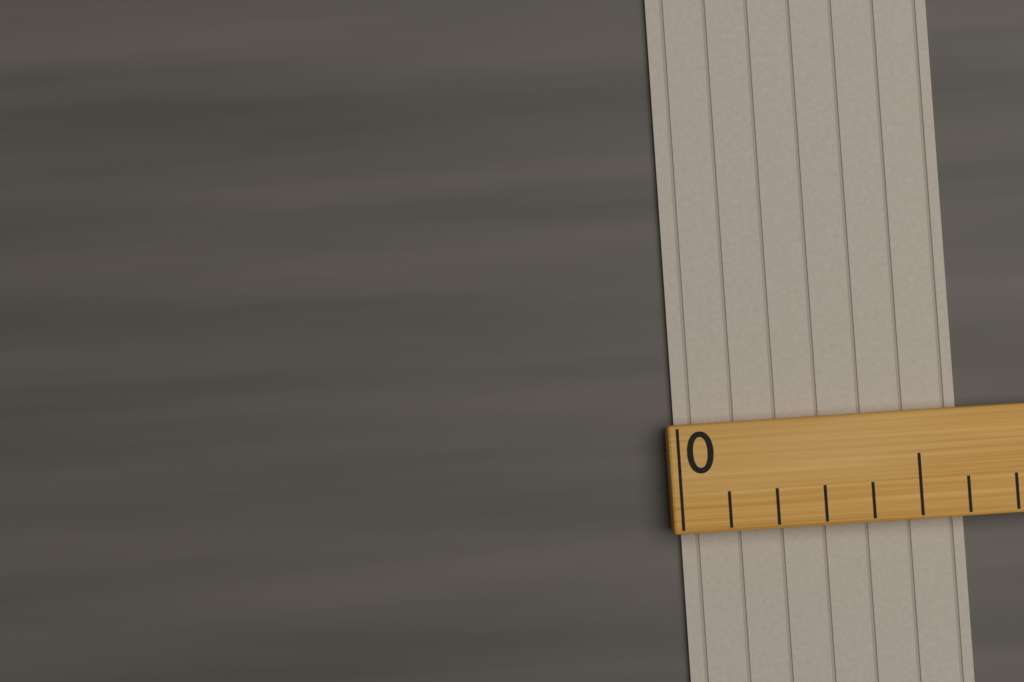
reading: 6 (no unit)
